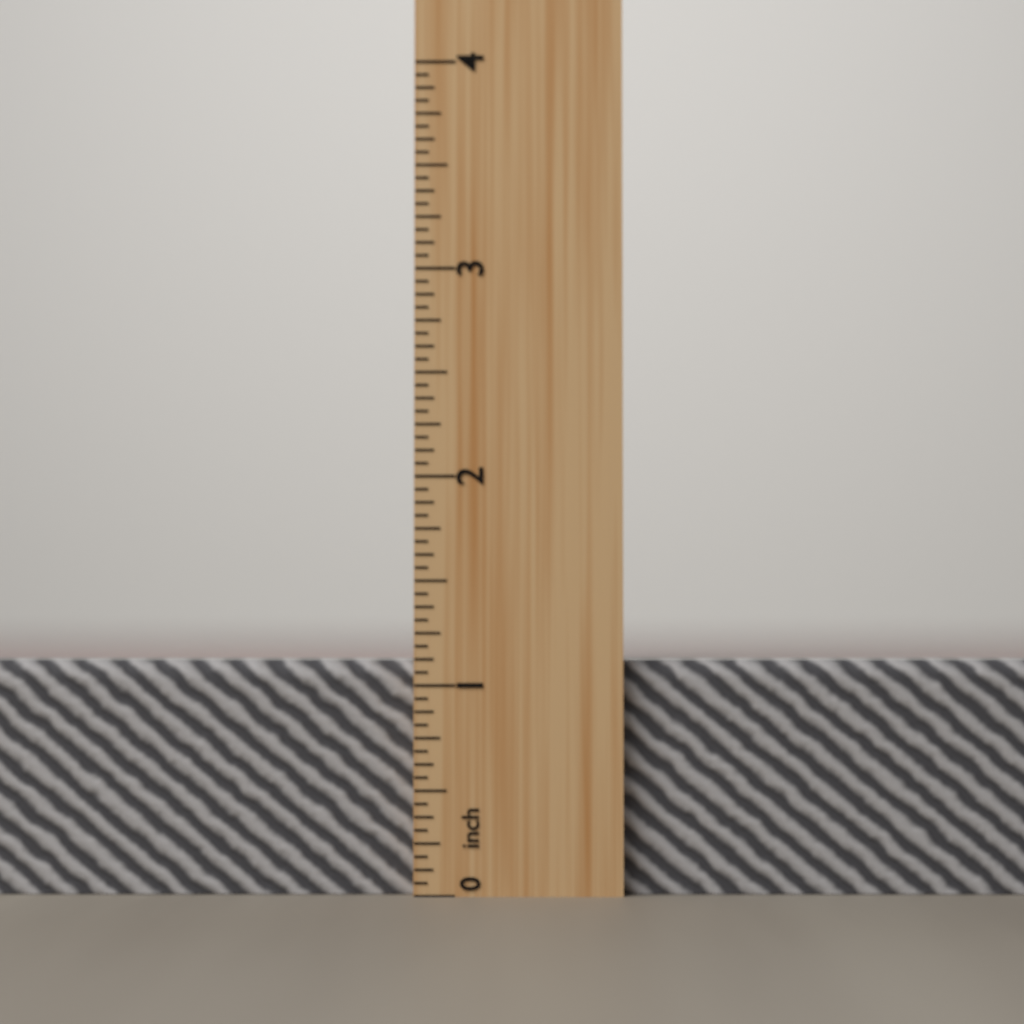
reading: 1.1250 inch
